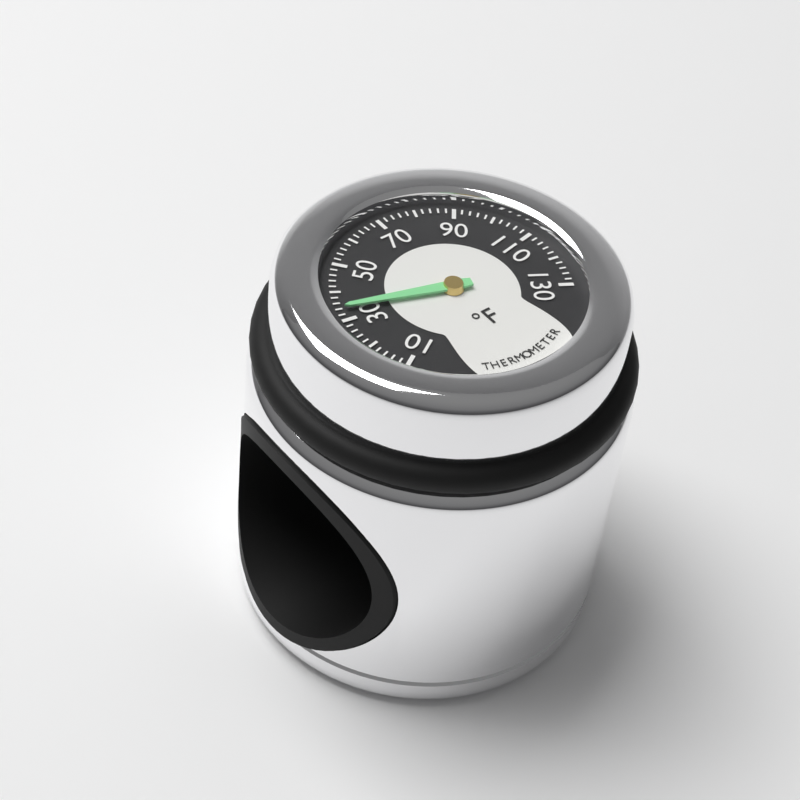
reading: 34 °F
